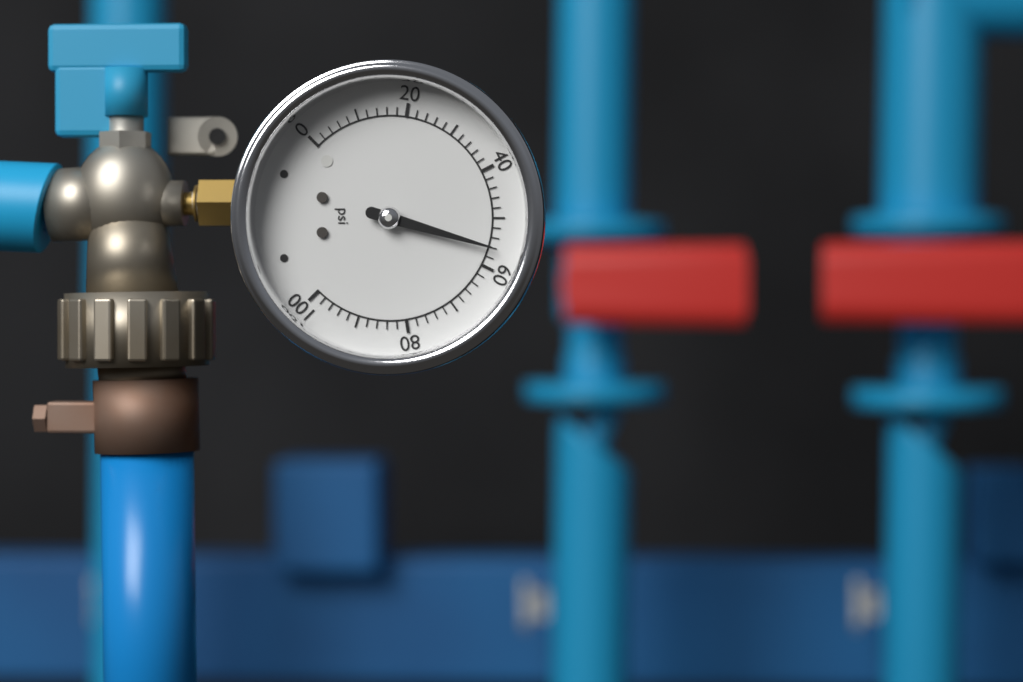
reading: 56 psi
